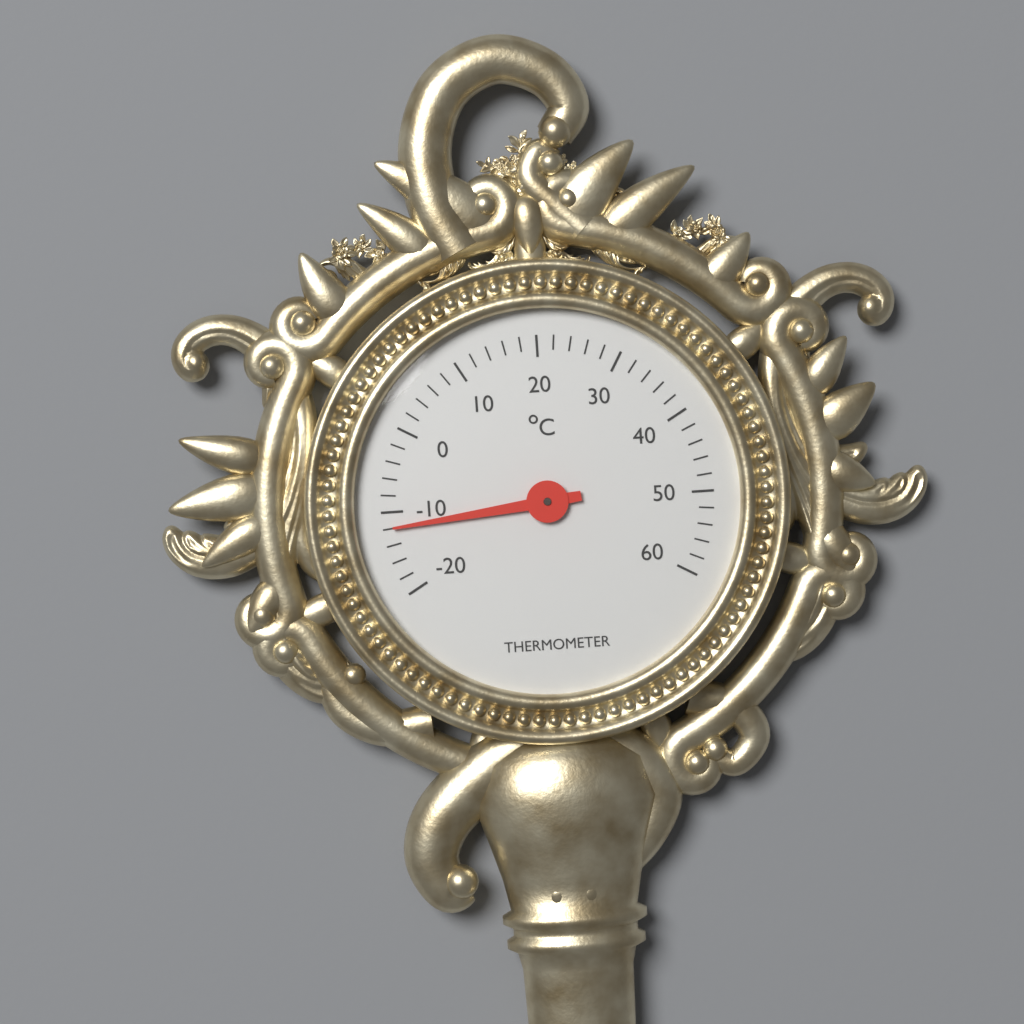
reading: -12 °C
